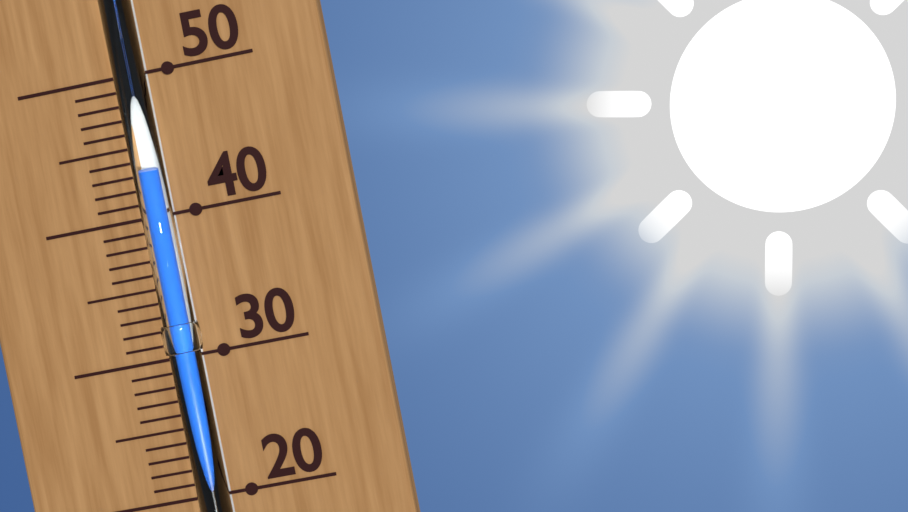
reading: 43 (no unit)
